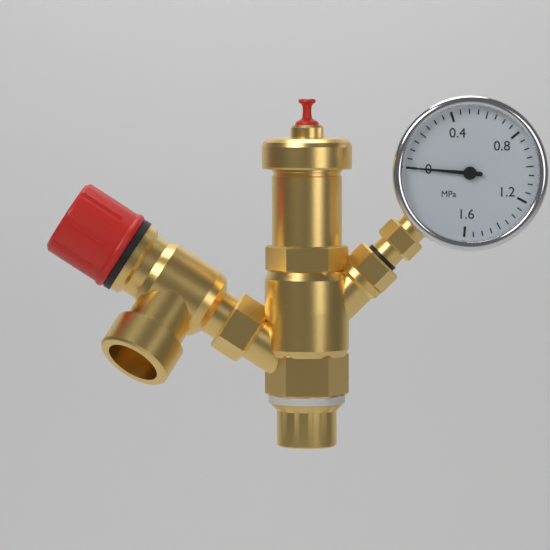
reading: 0.00 MPa
